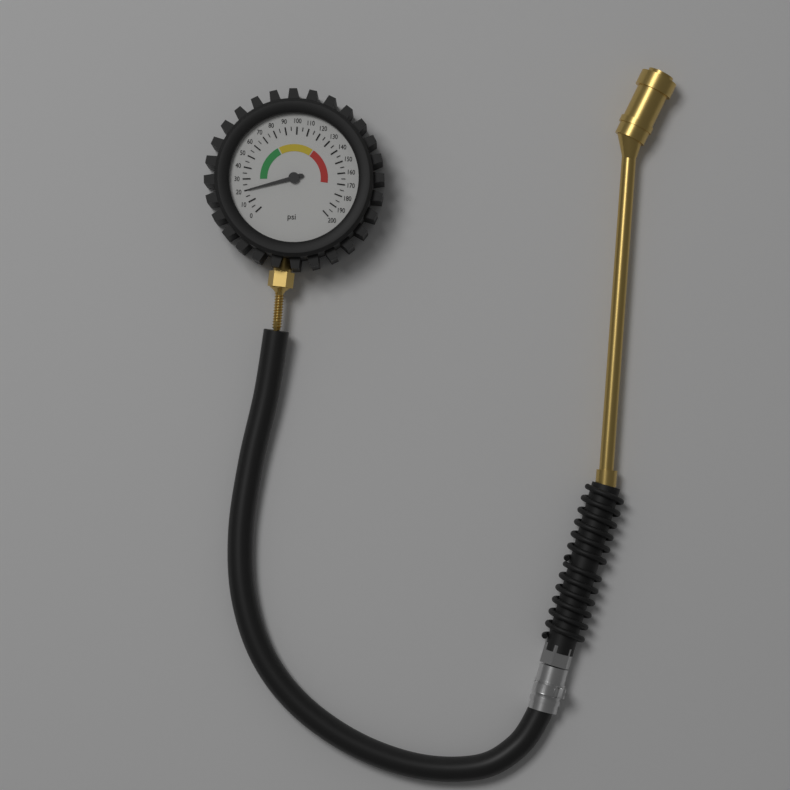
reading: 20 psi
